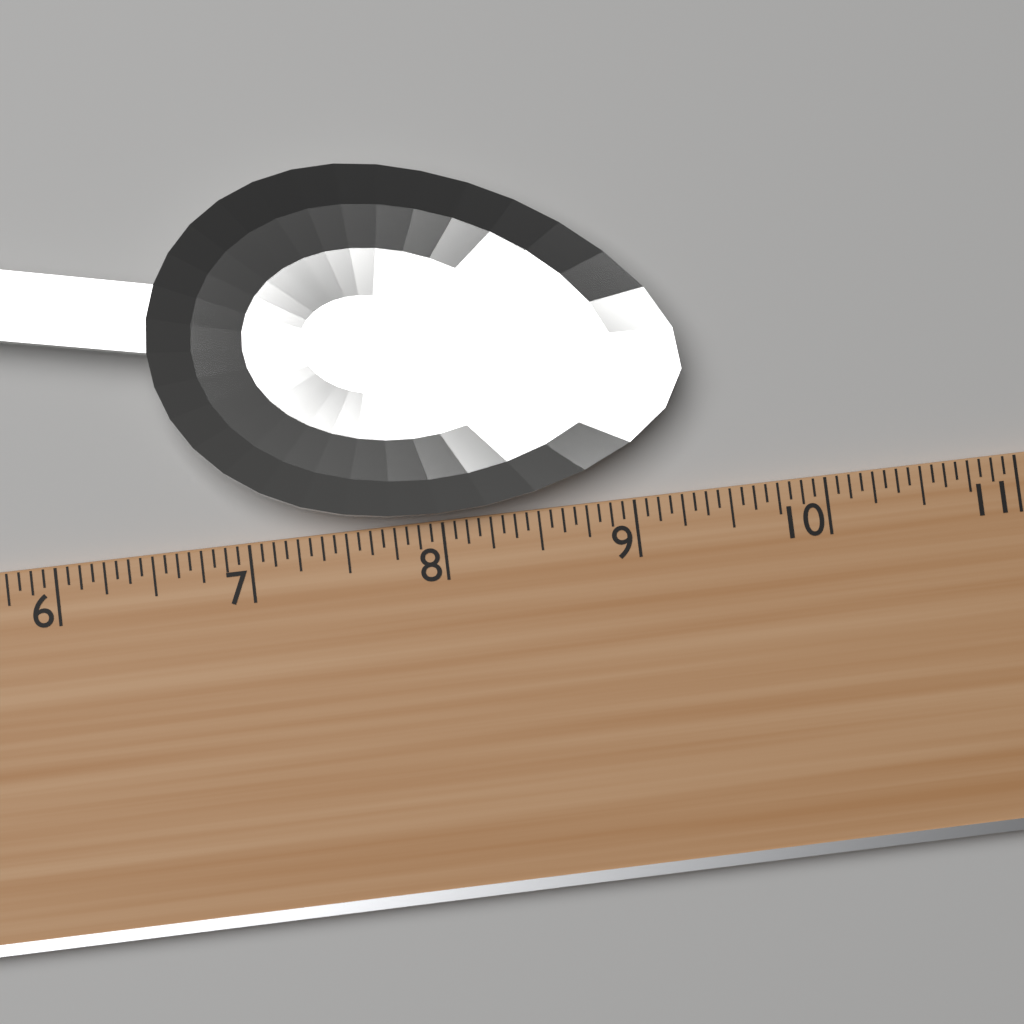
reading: 9.3125 (no unit)
